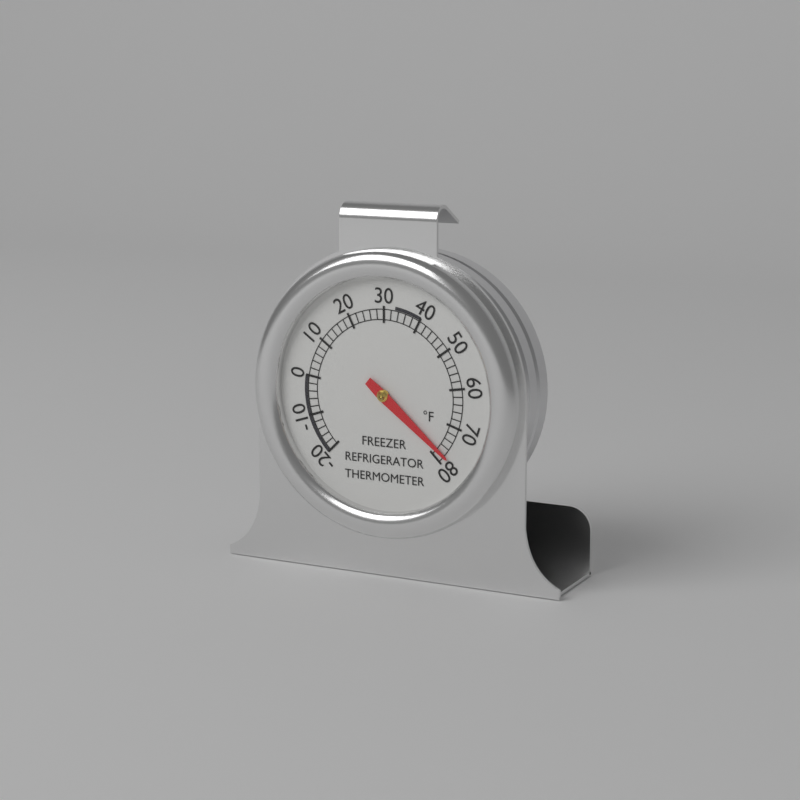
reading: 78 °F
